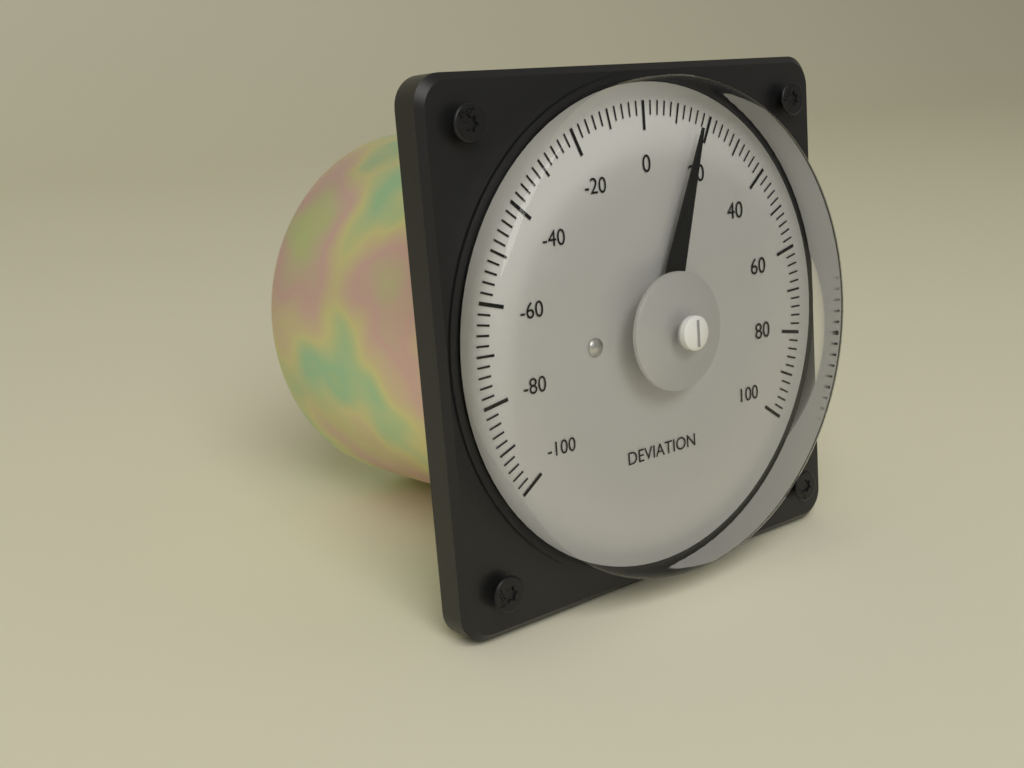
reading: 16 (no unit)
